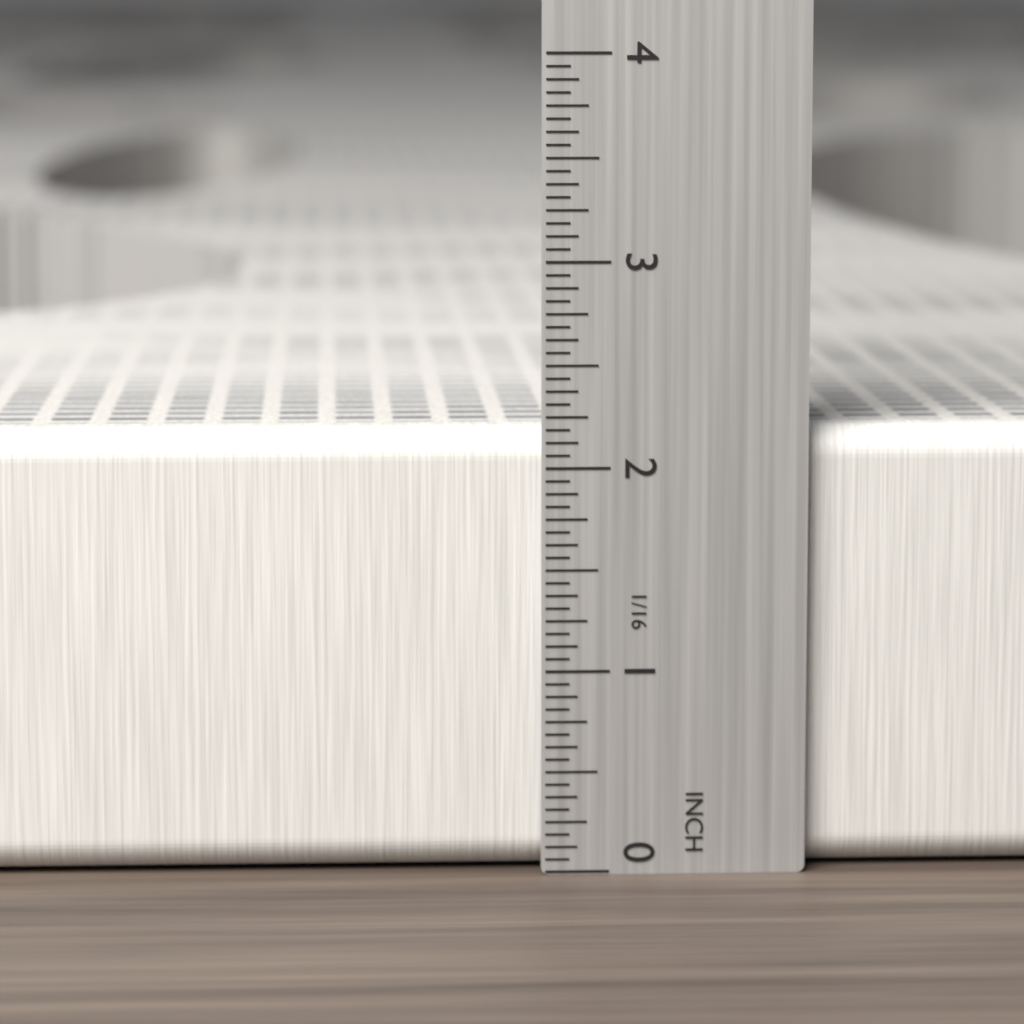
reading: 2.1875 in
